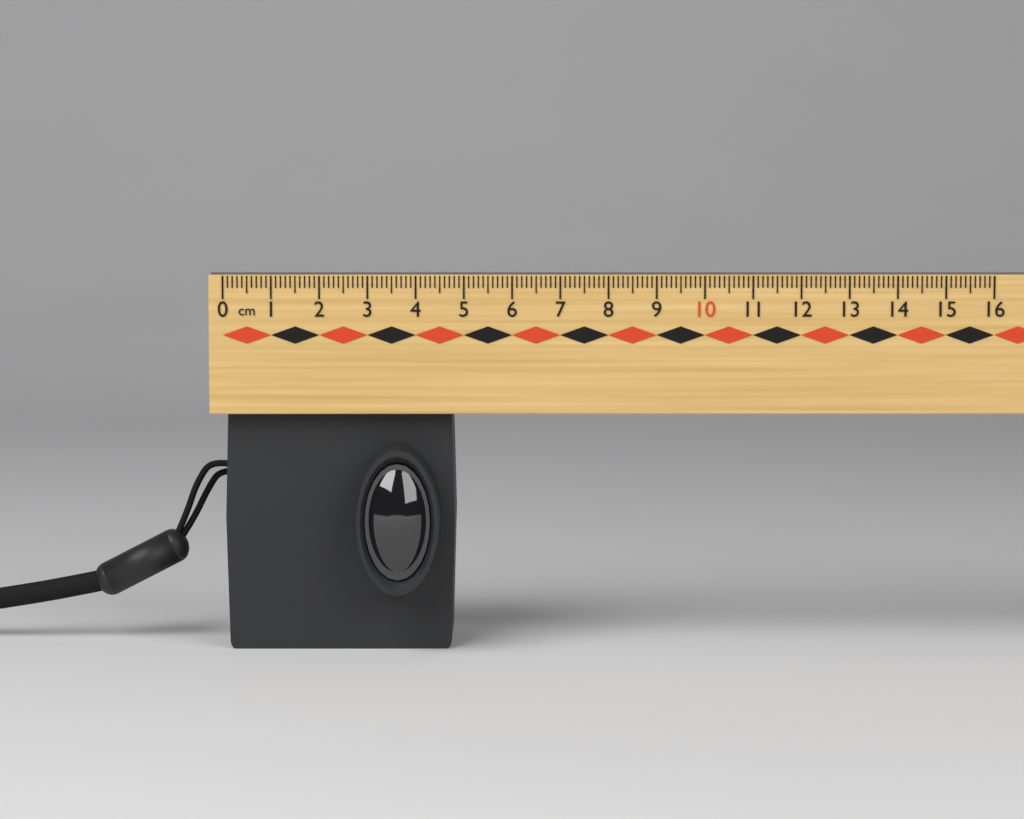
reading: 4.8 cm
